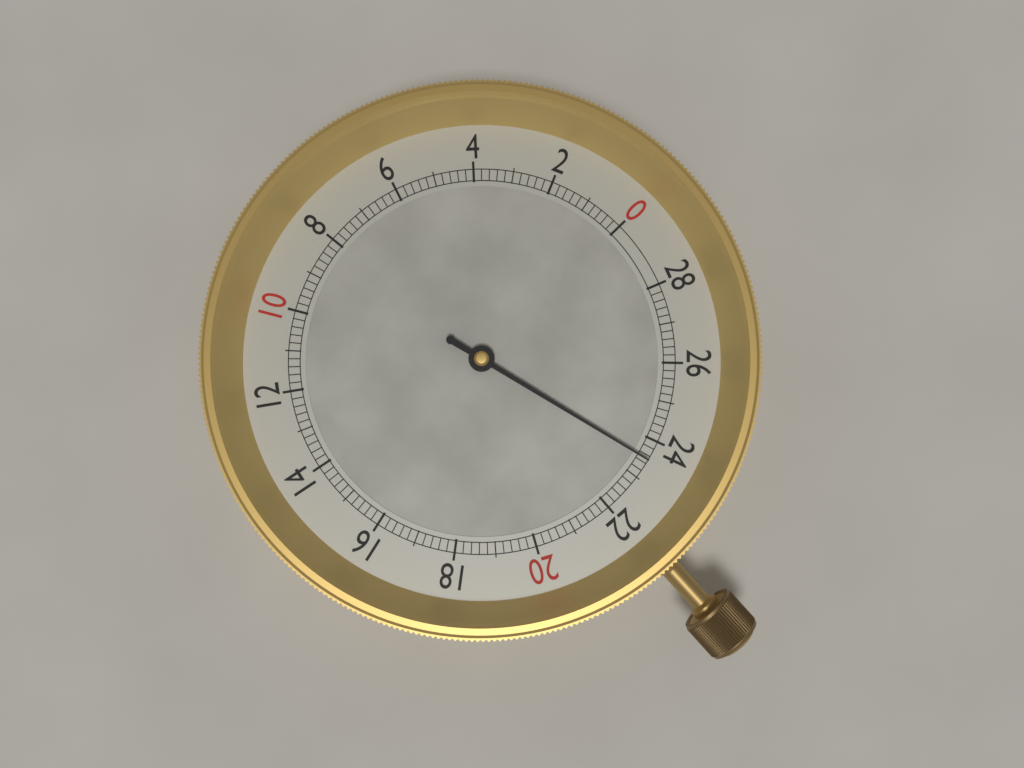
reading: 23.5 (no unit)
